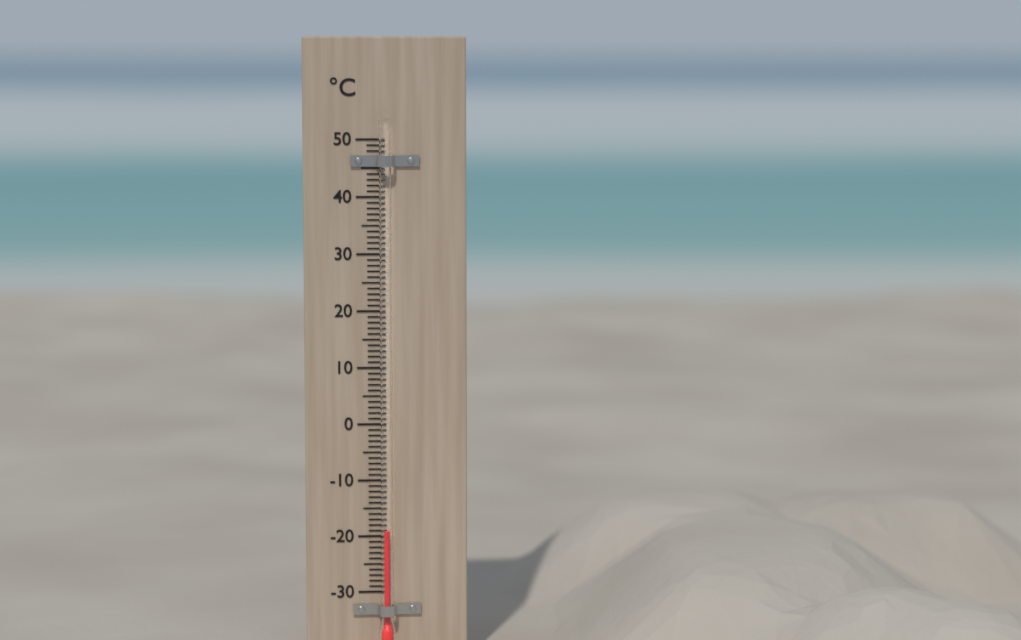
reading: -19 °C
